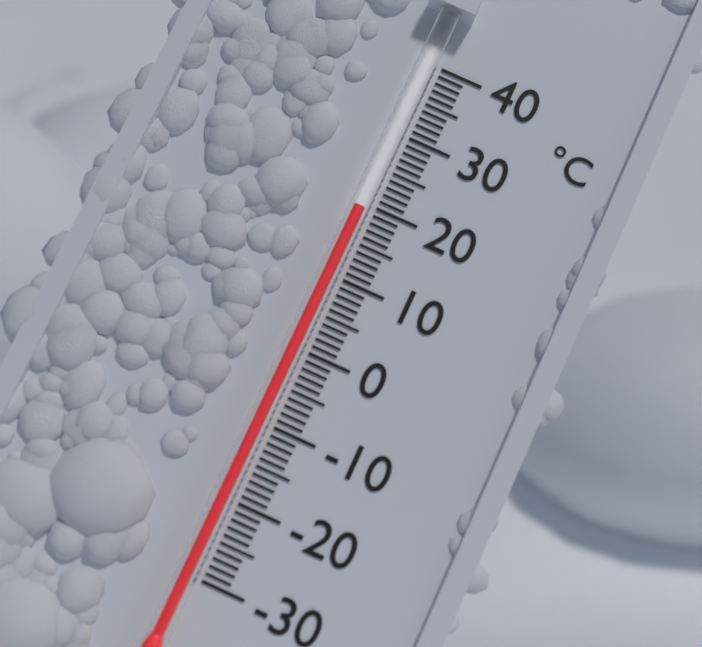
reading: 19 °C
